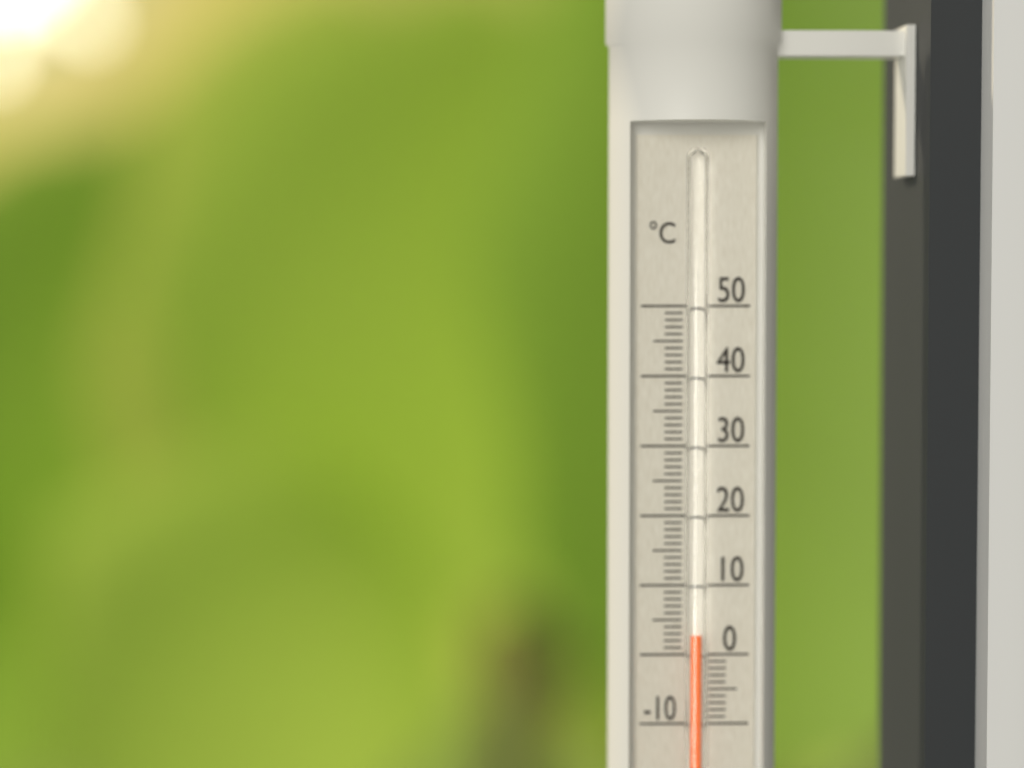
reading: 3 °C
